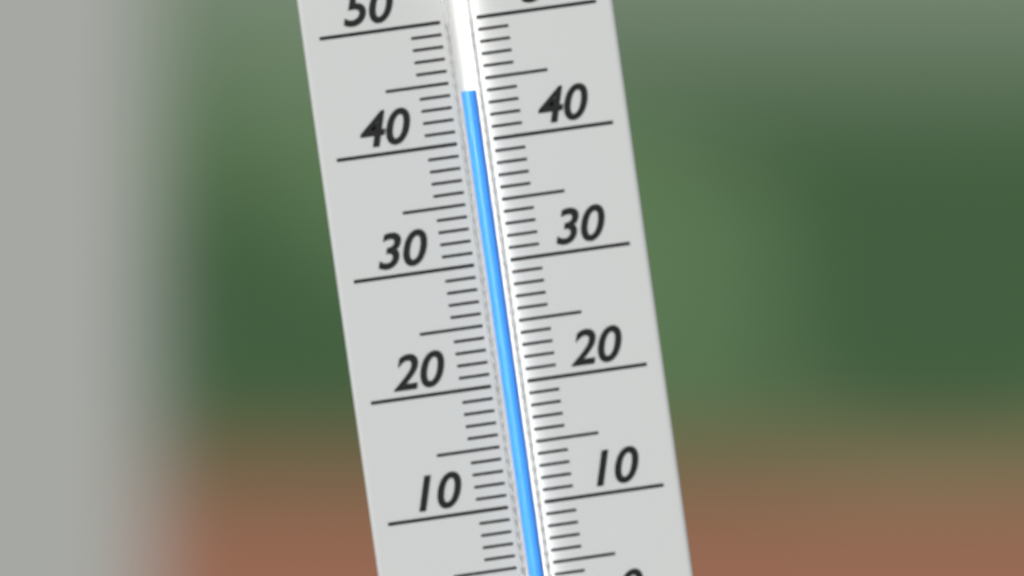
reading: 44 (no unit)
